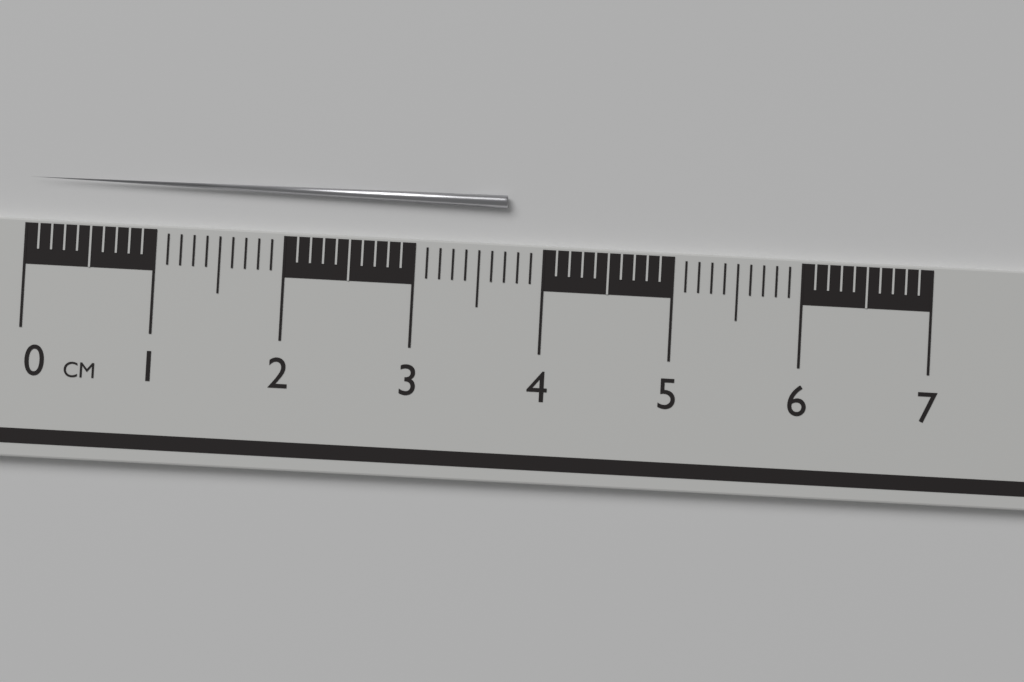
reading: 3.7 cm
